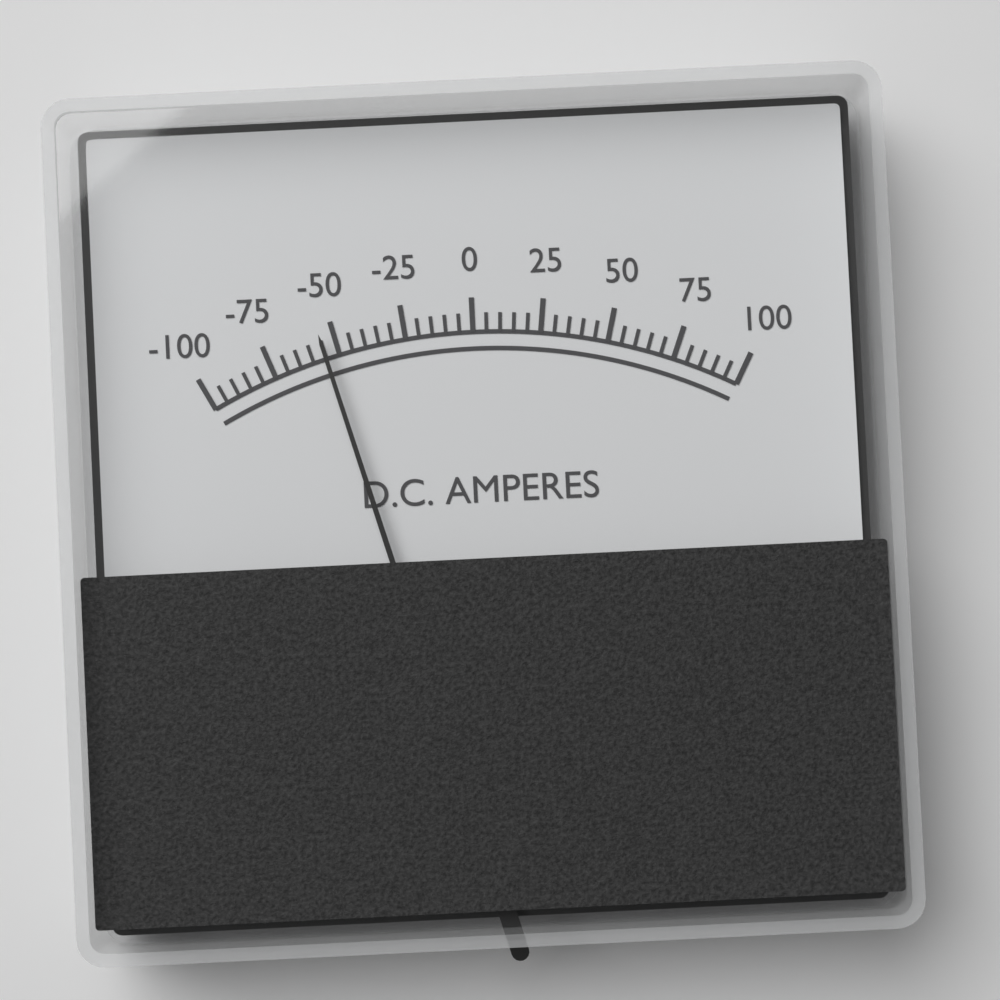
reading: -55 A
